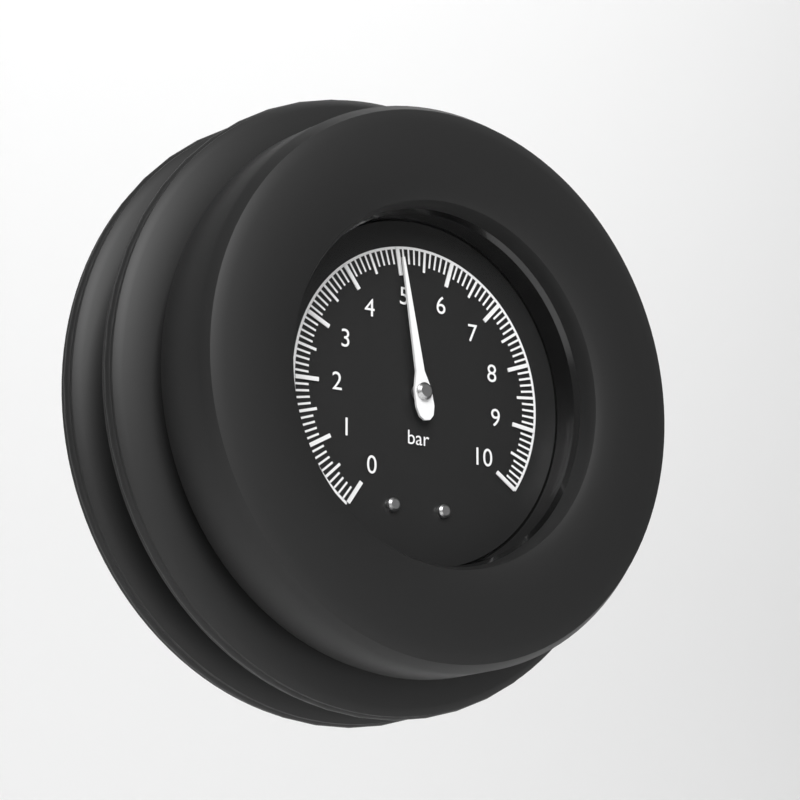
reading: 5.0 bar
